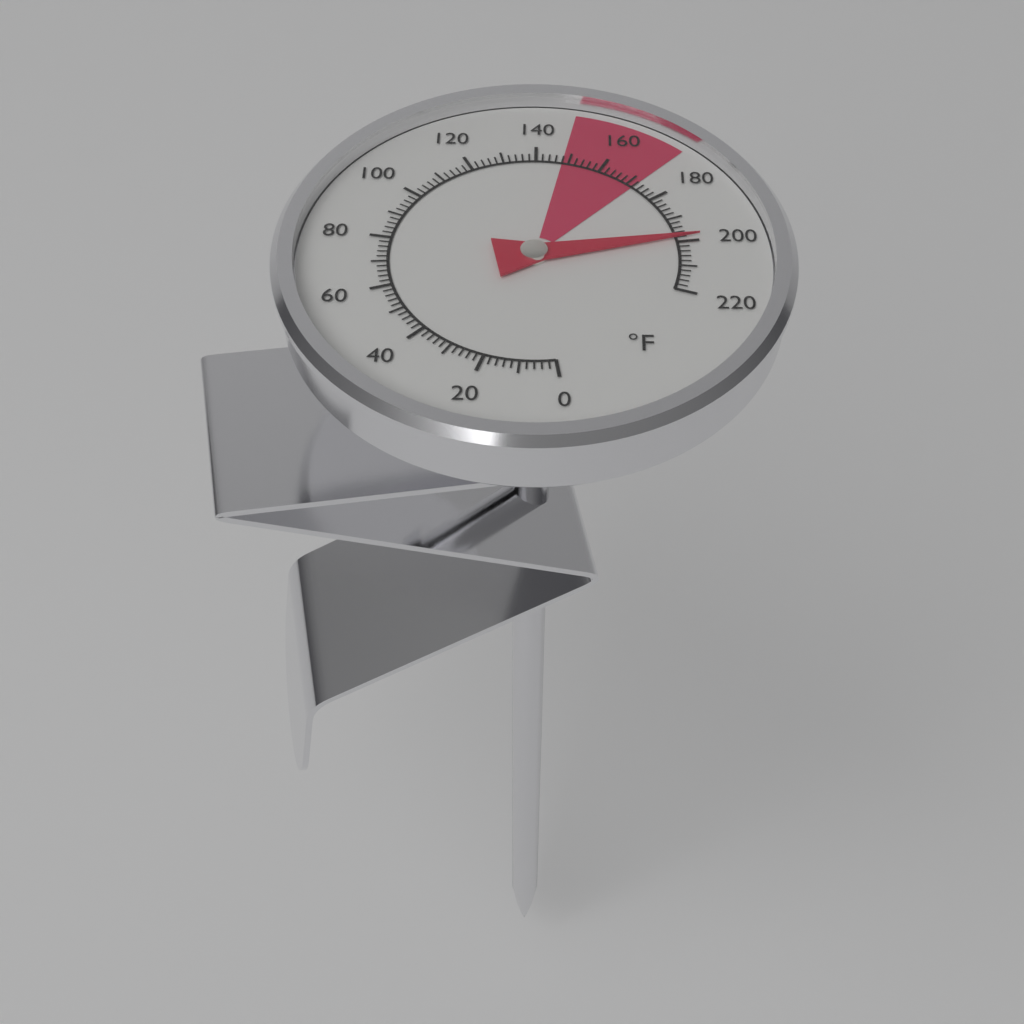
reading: 198 °F
